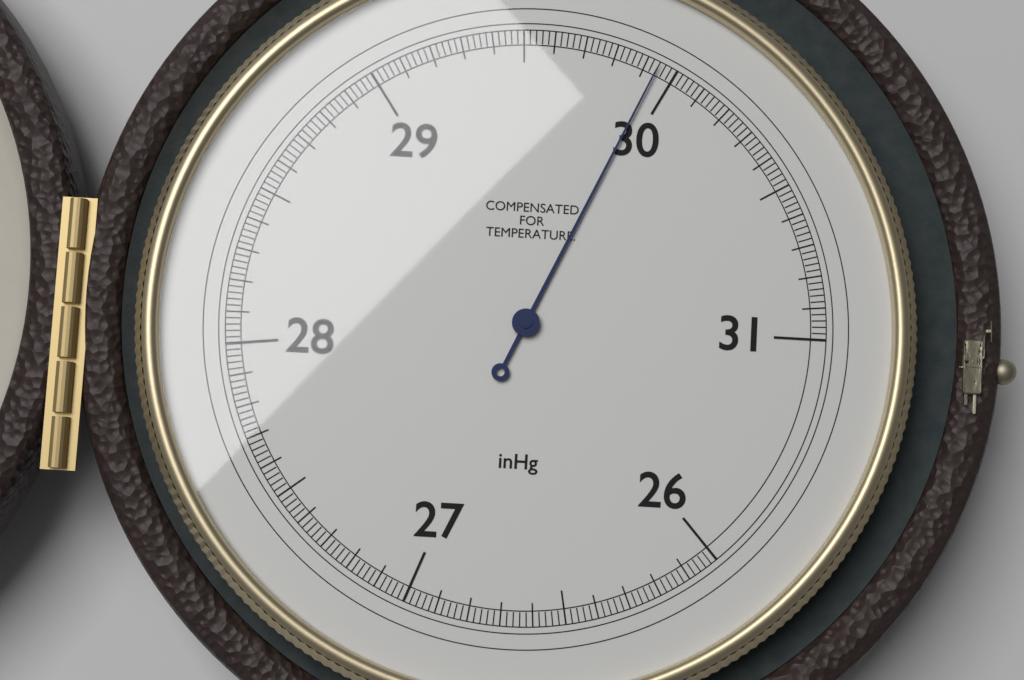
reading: 29.94 inHg
